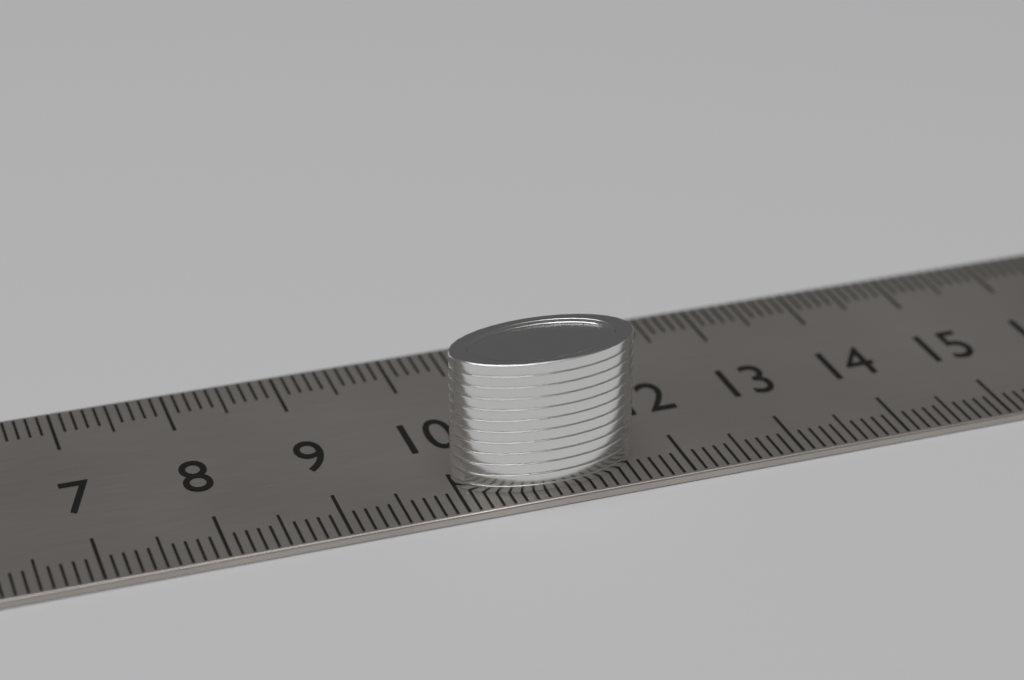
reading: 11.6 cm
